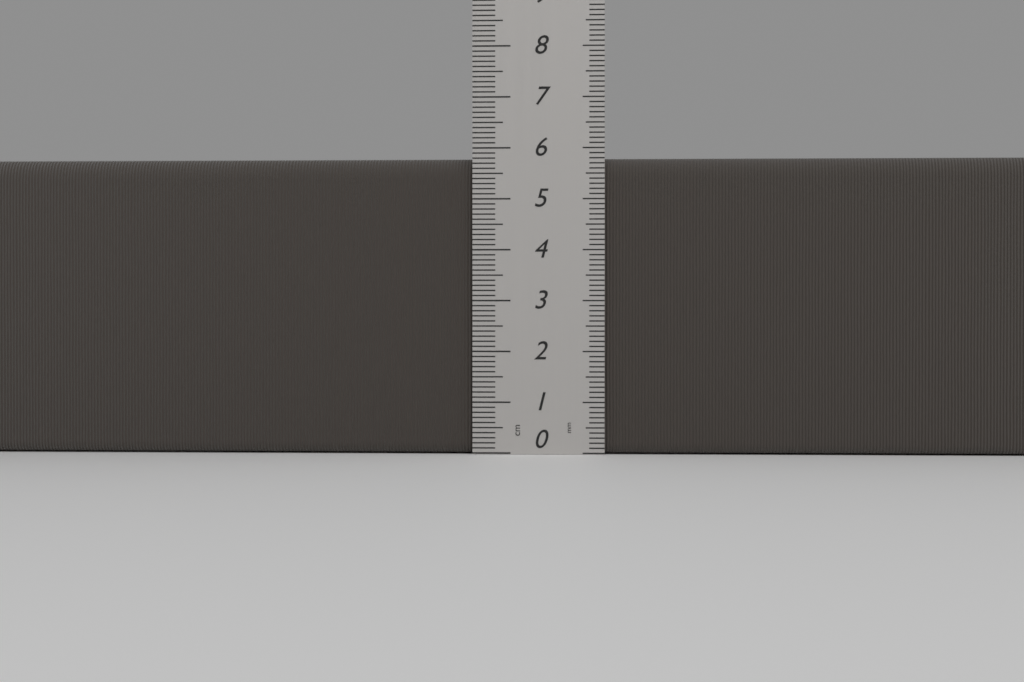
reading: 5.8 cm
